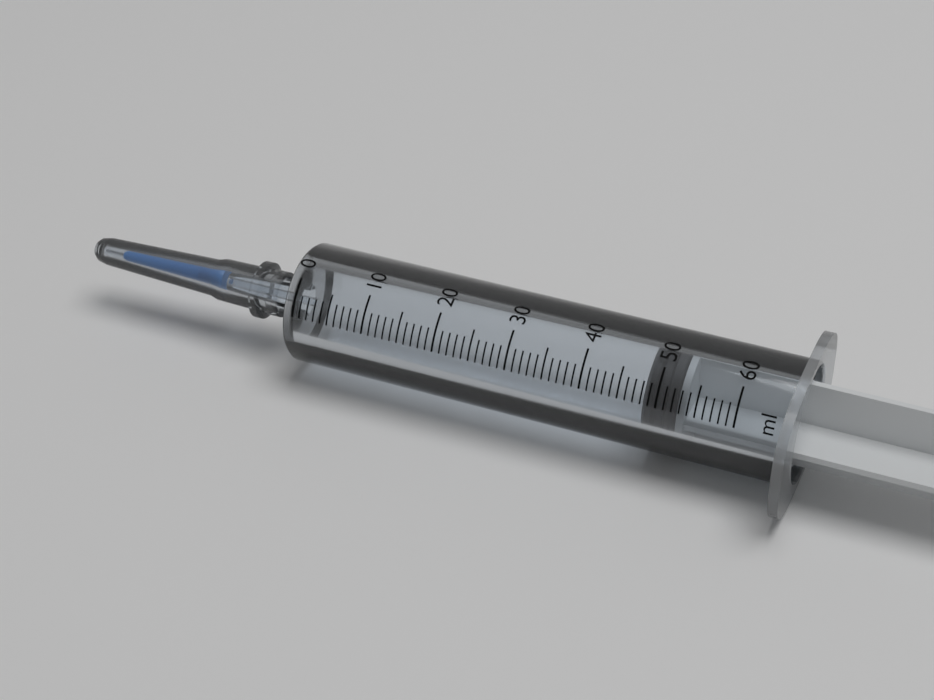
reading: 48 ml
